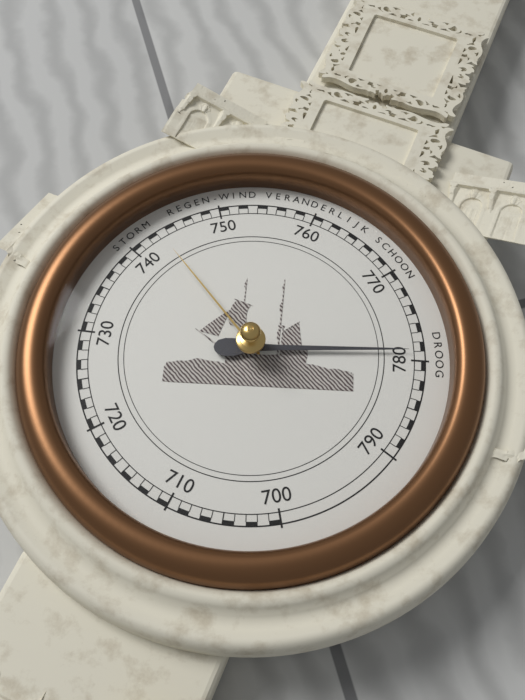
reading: 779 mmHg
